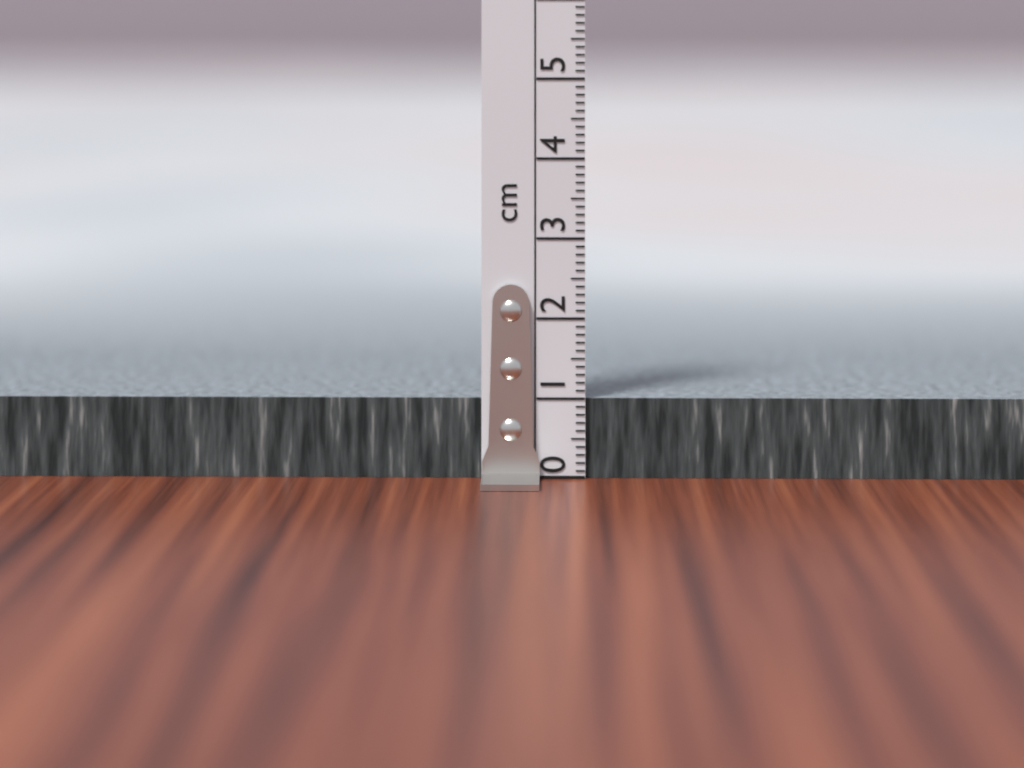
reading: 1.0 cm
